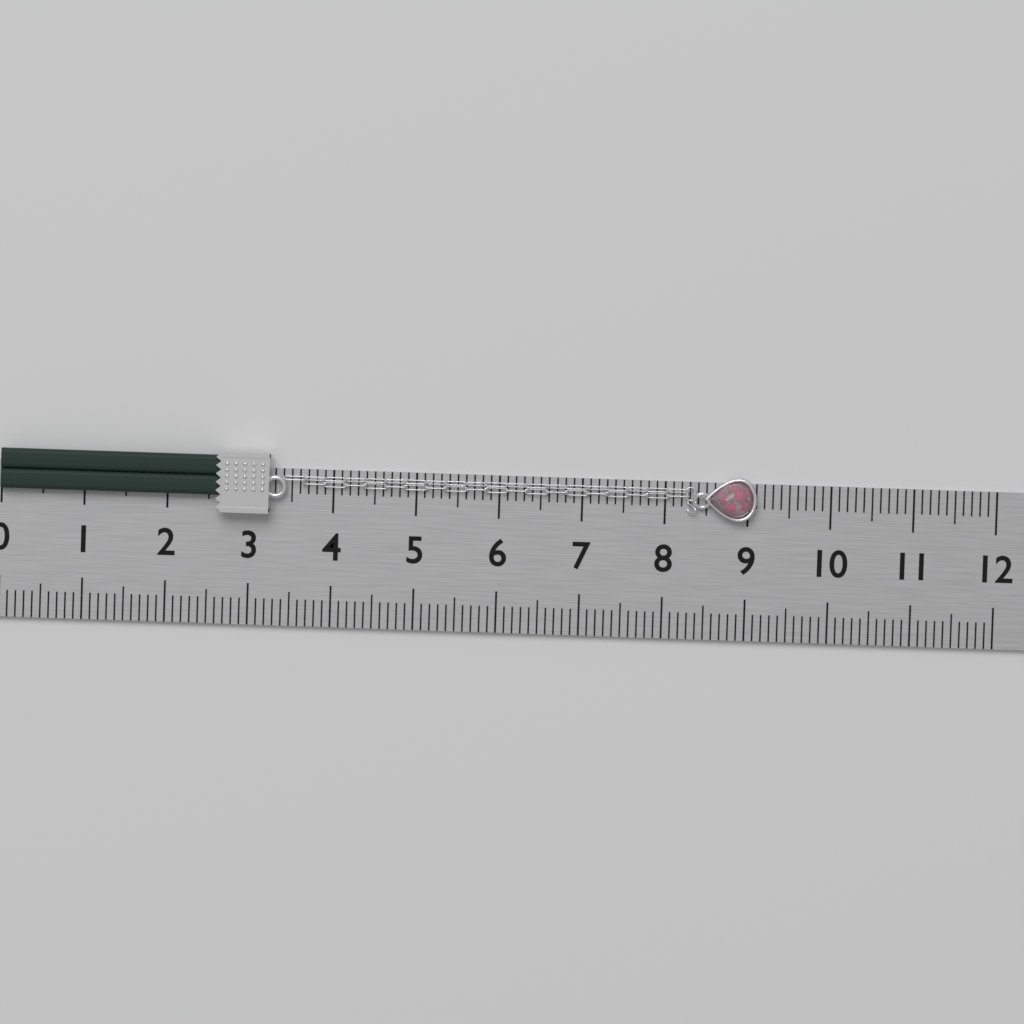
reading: 9.1 (no unit)
